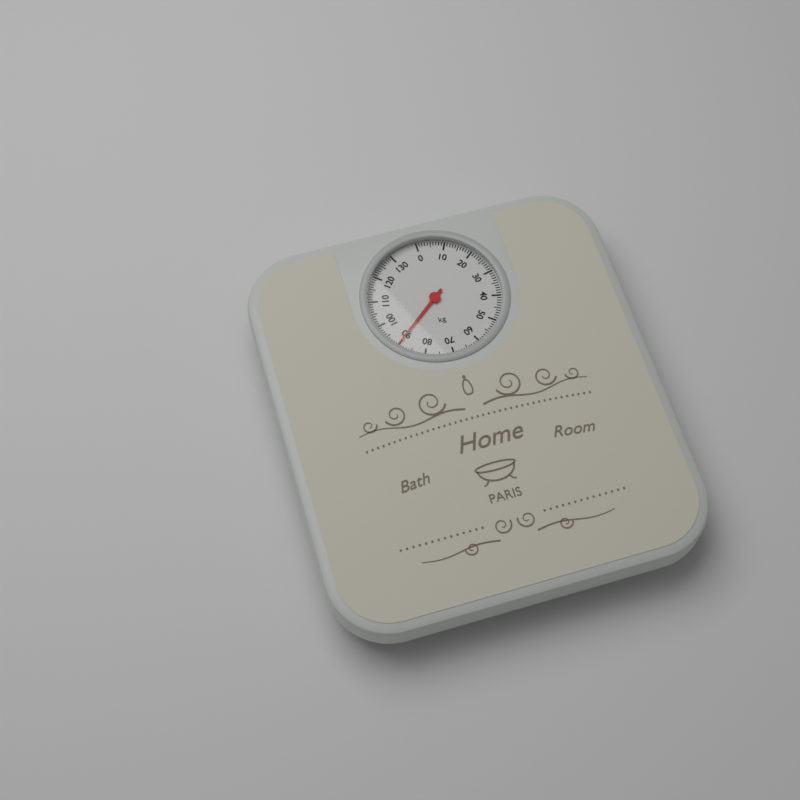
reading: 90 kg
